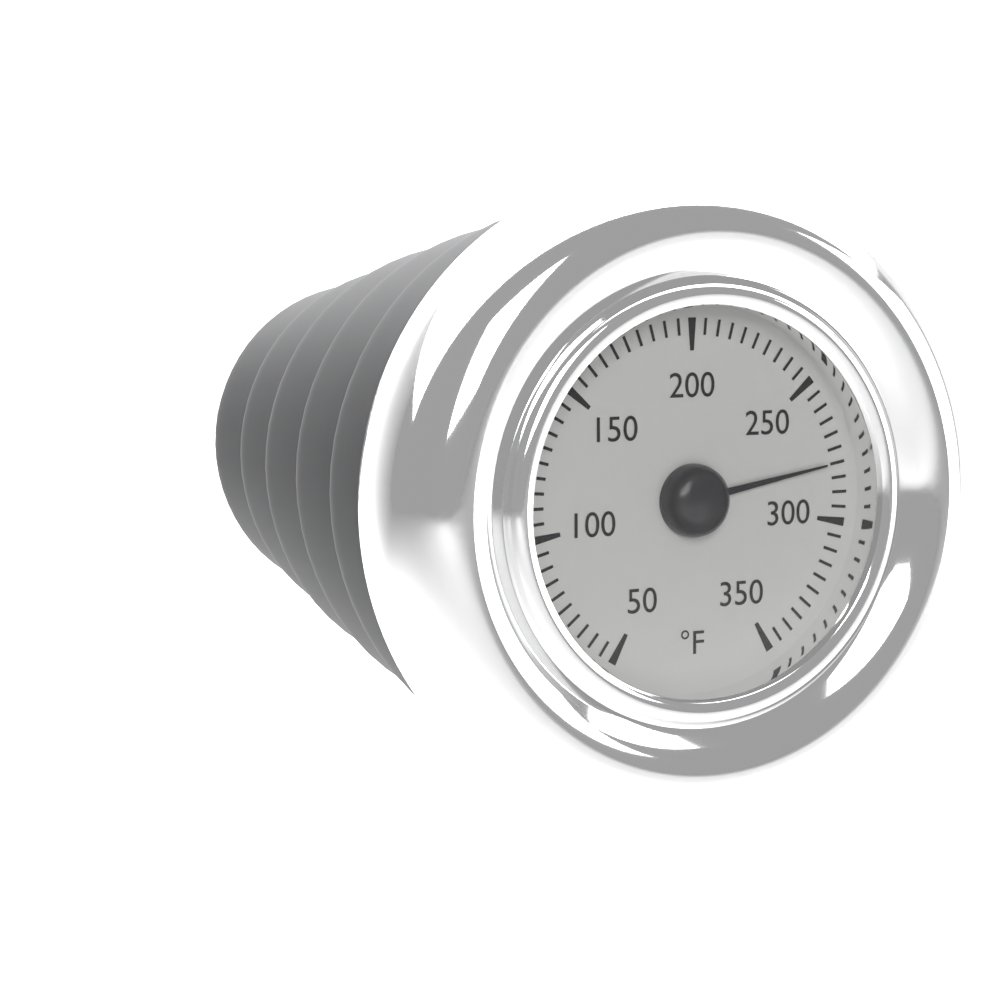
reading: 280 °F
